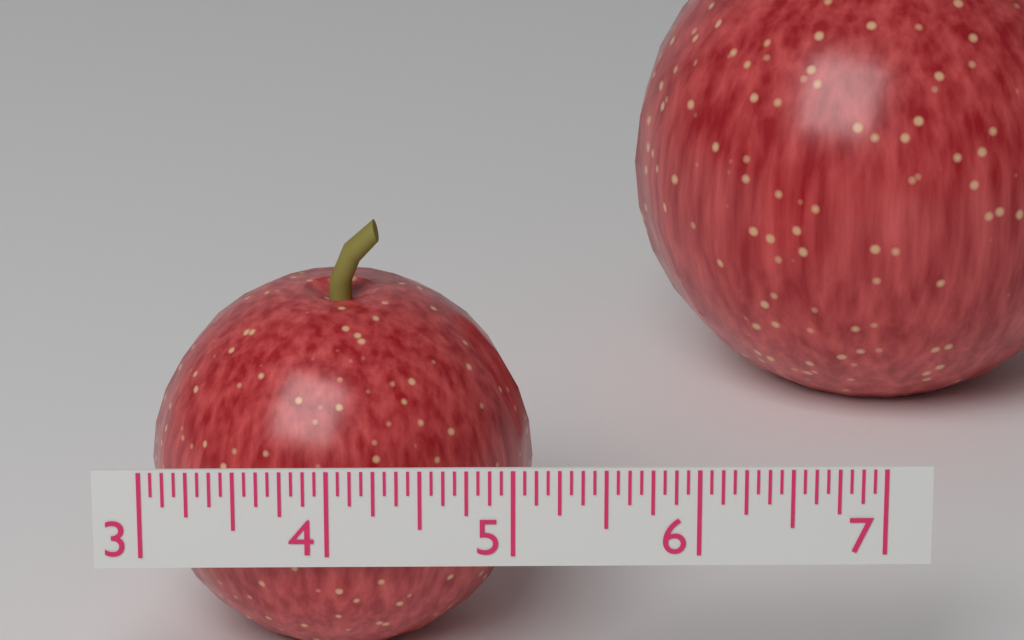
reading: 5.1250 (no unit)
